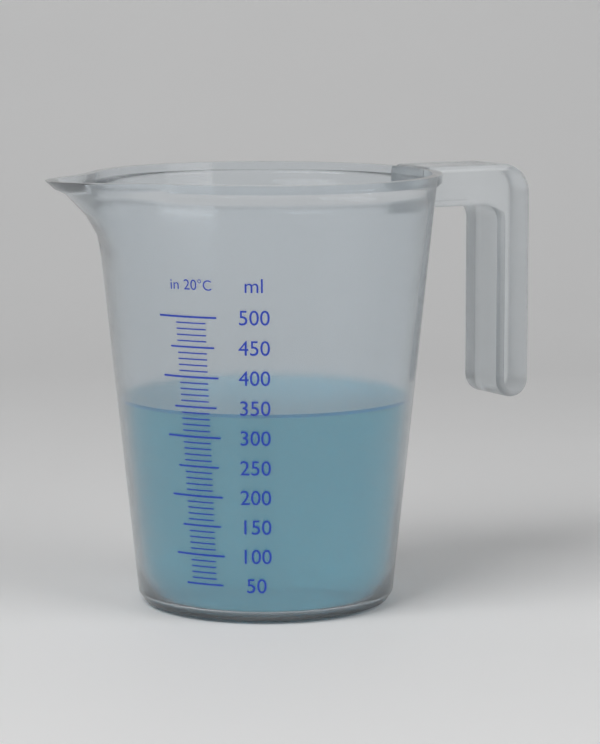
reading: 340 ml
